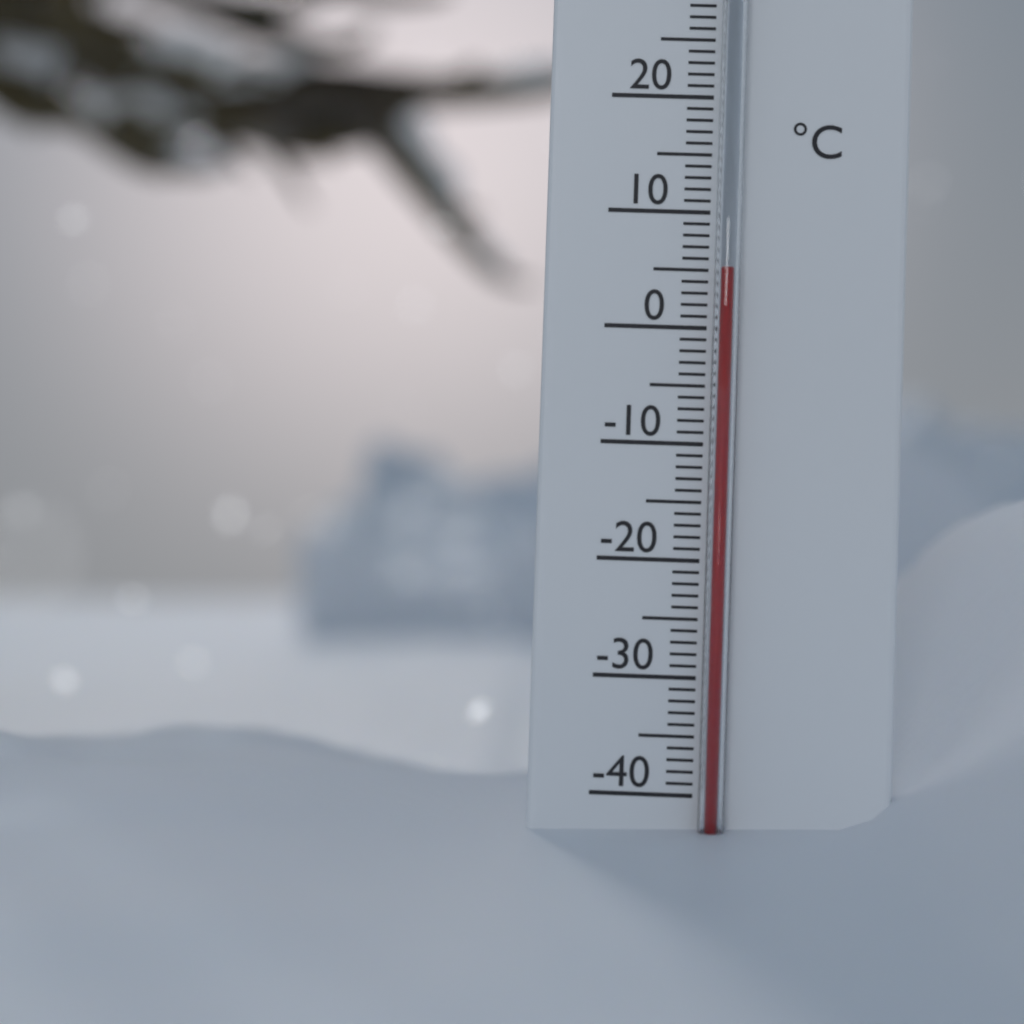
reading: 5 °C
